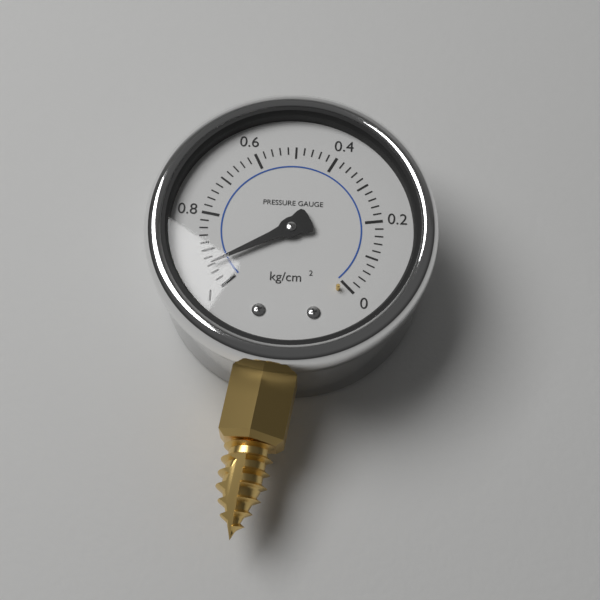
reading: 0.94 kg/cm²
